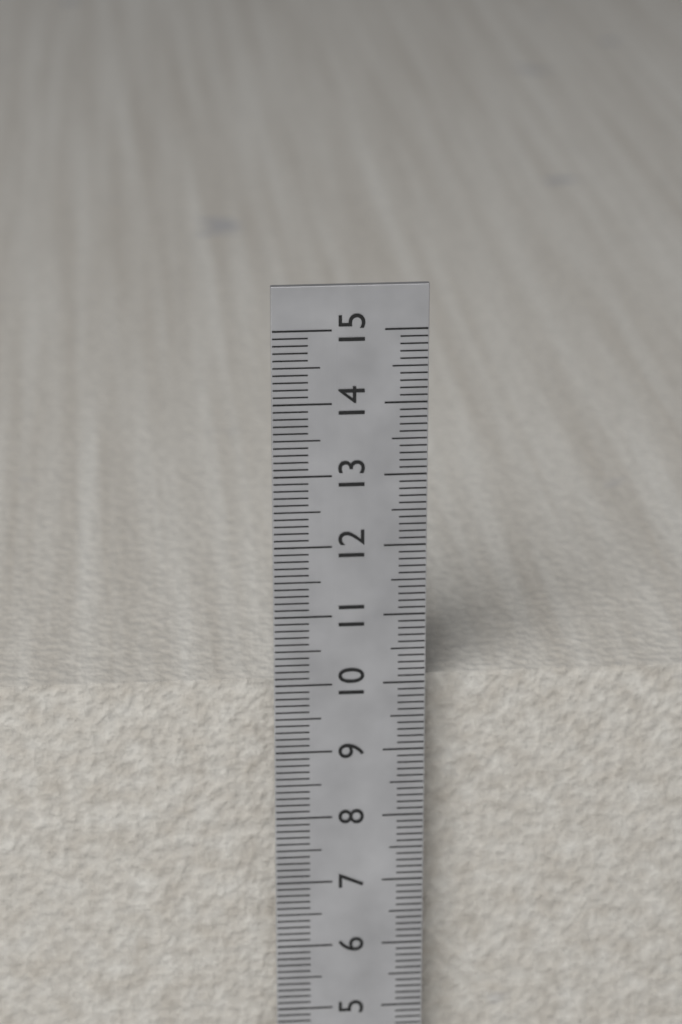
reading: 9.9 cm
